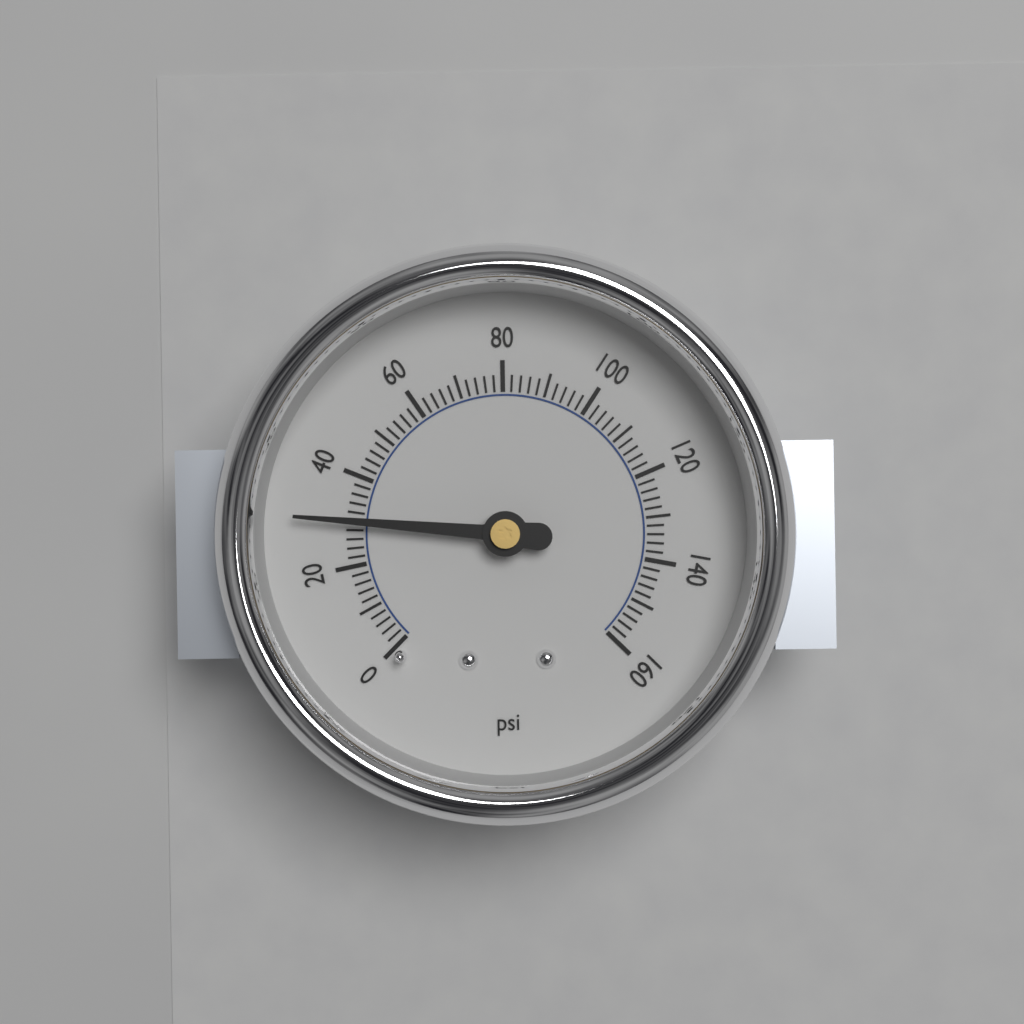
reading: 30 psi
